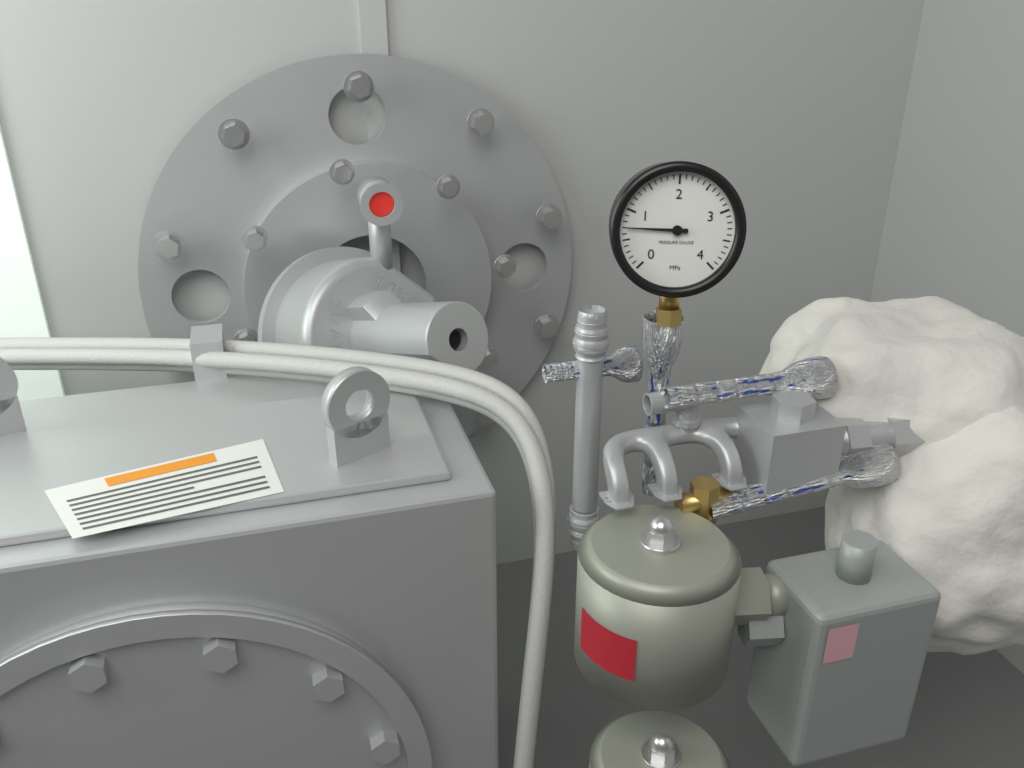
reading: 0.7 MPa
